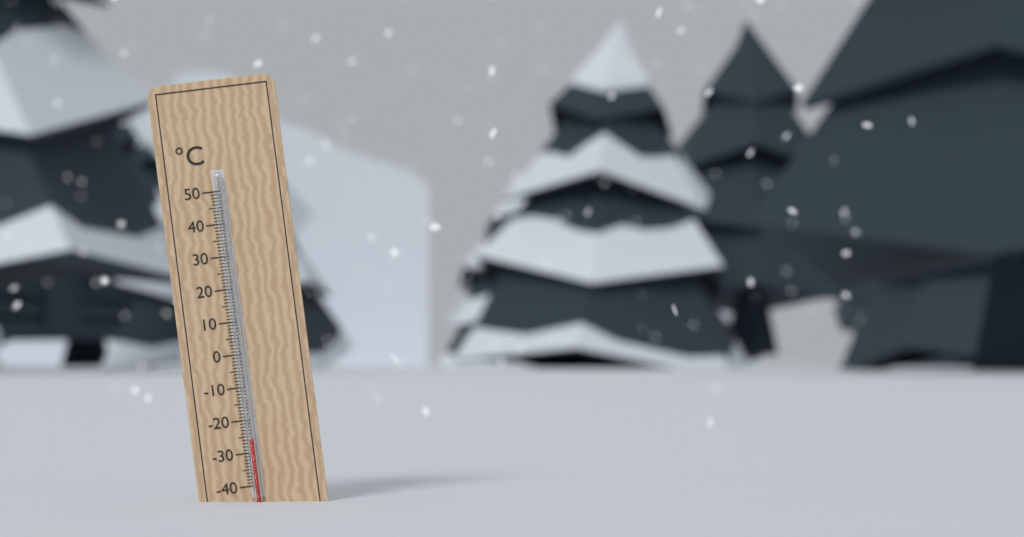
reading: -26 °C
